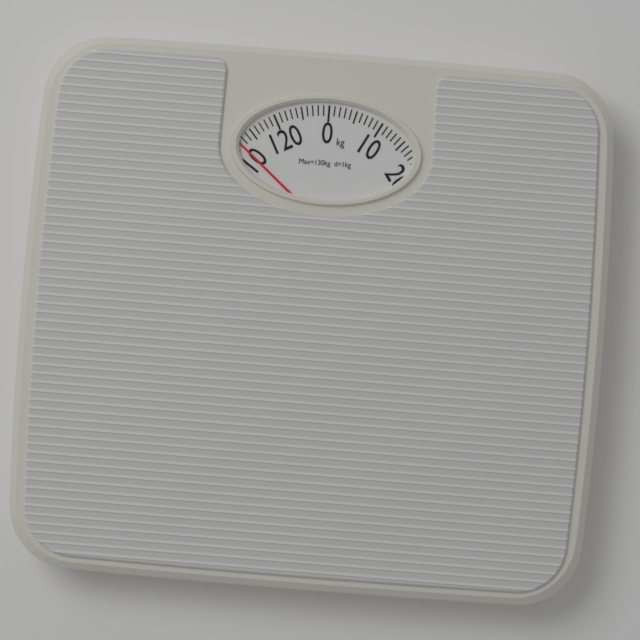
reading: 112 kg
